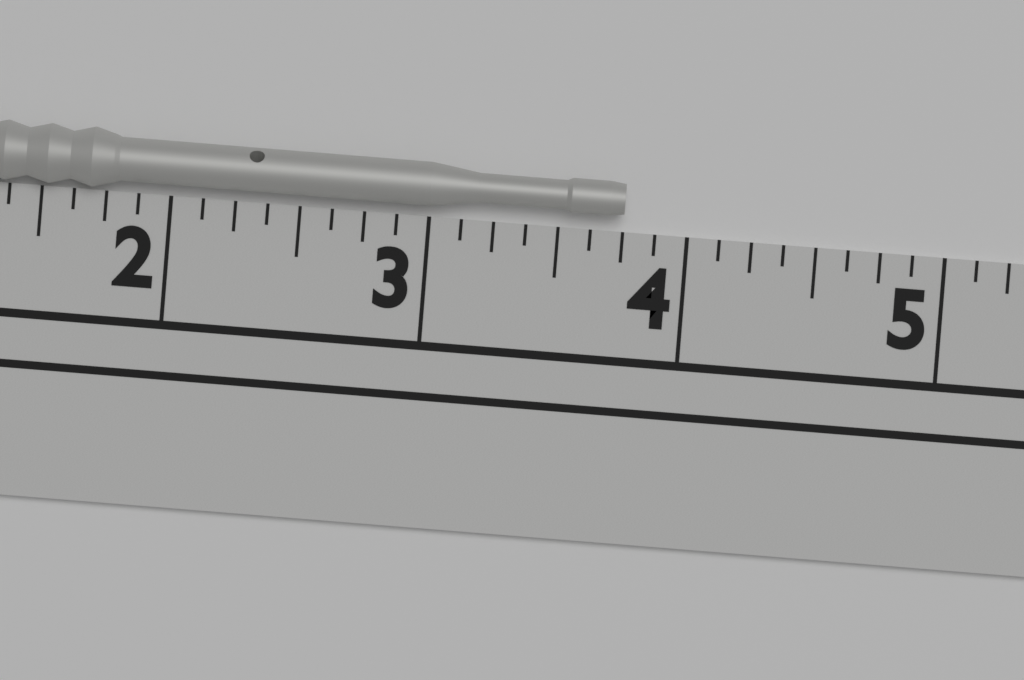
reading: 3.750 in
